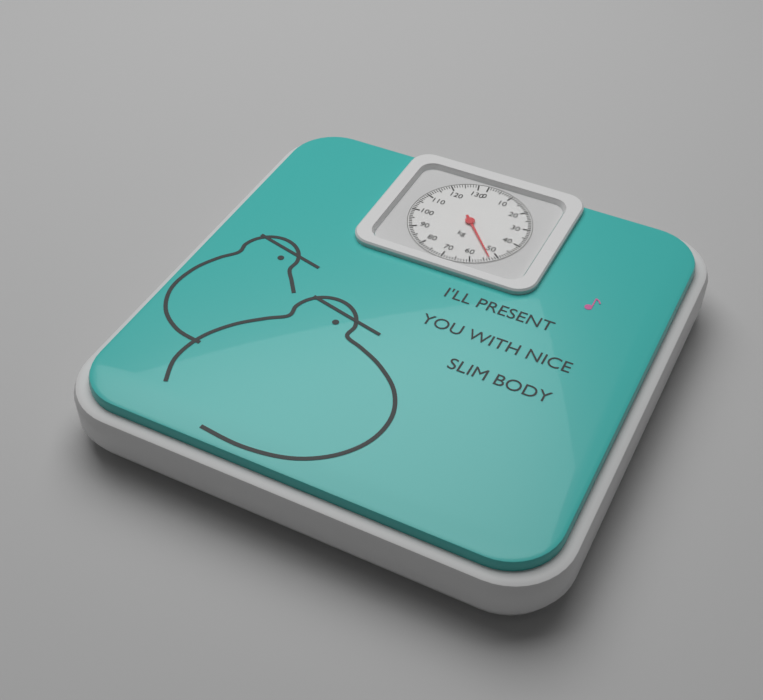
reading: 53 kg
